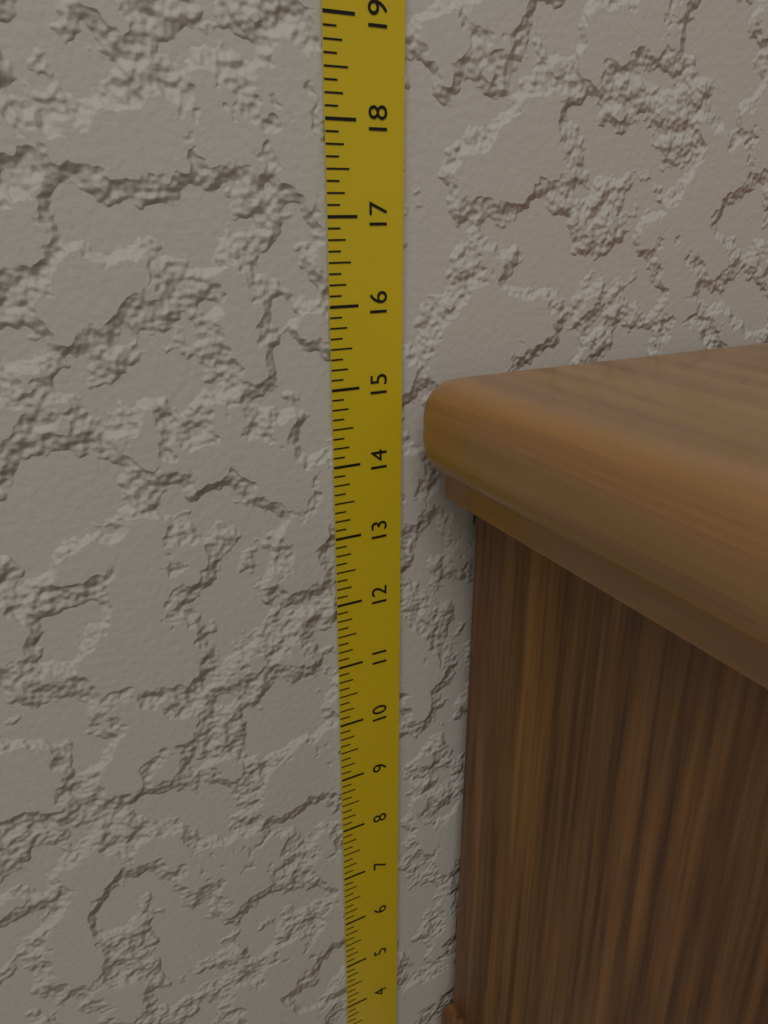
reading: 15.125 in
